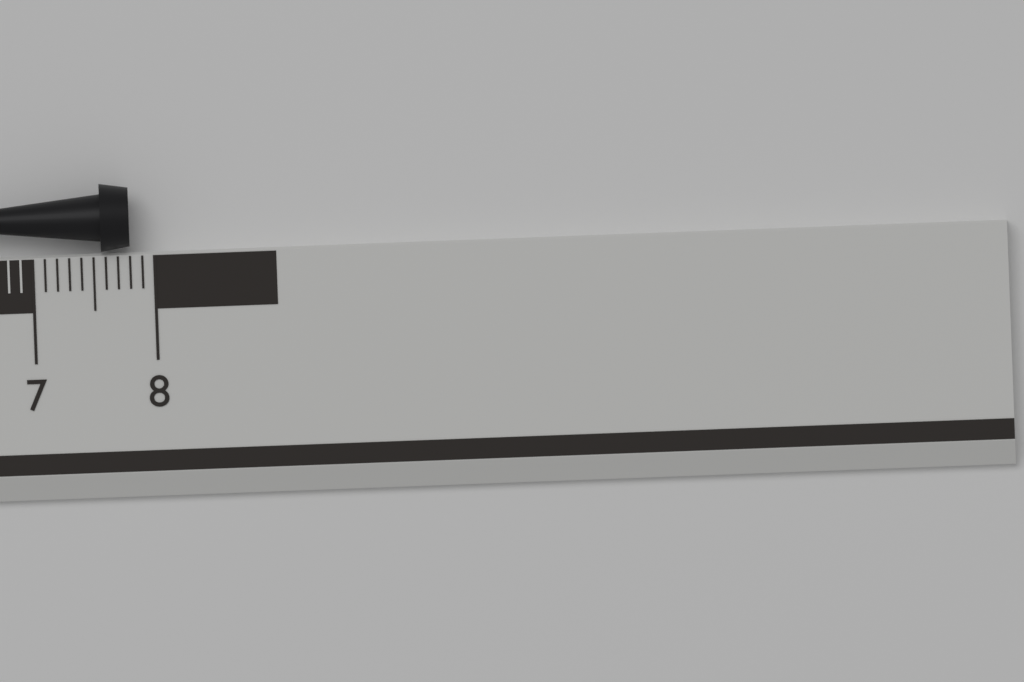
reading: 7.8 cm
